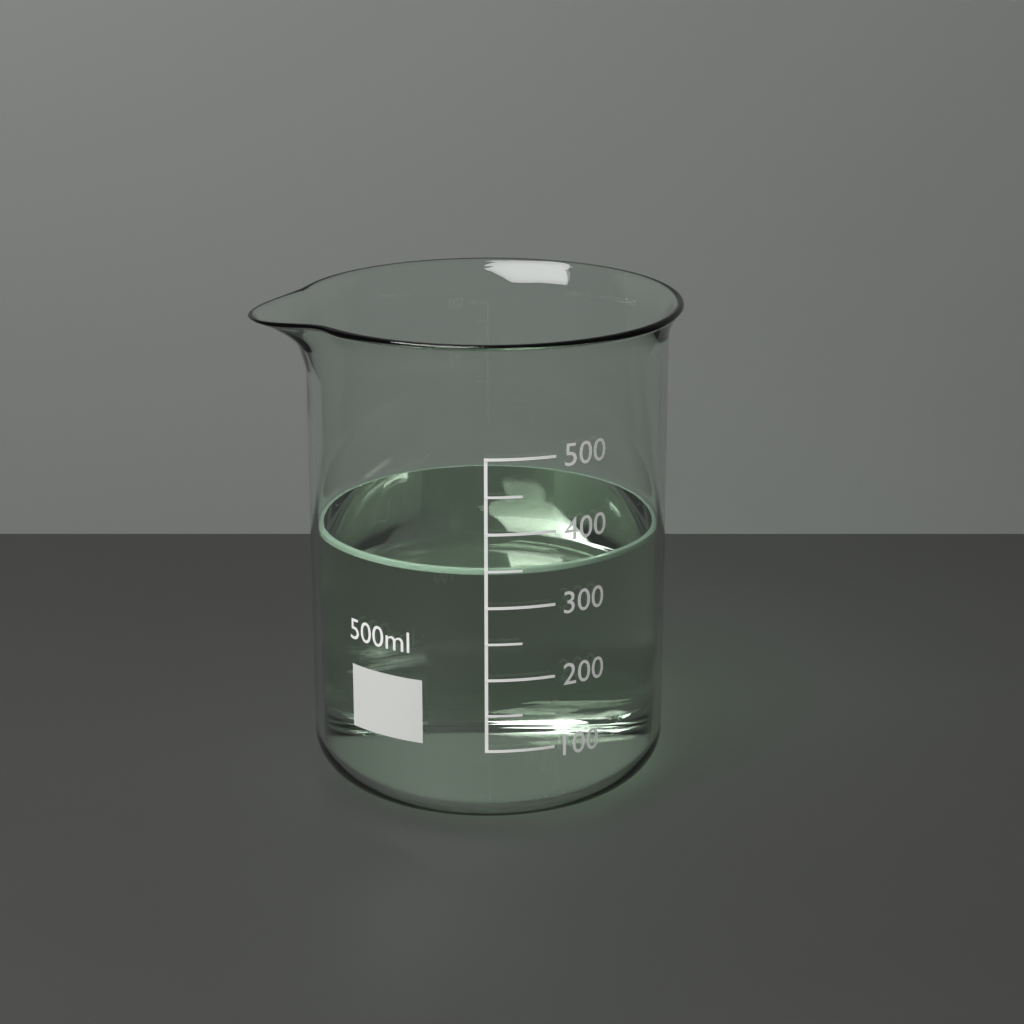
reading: 350 ml
